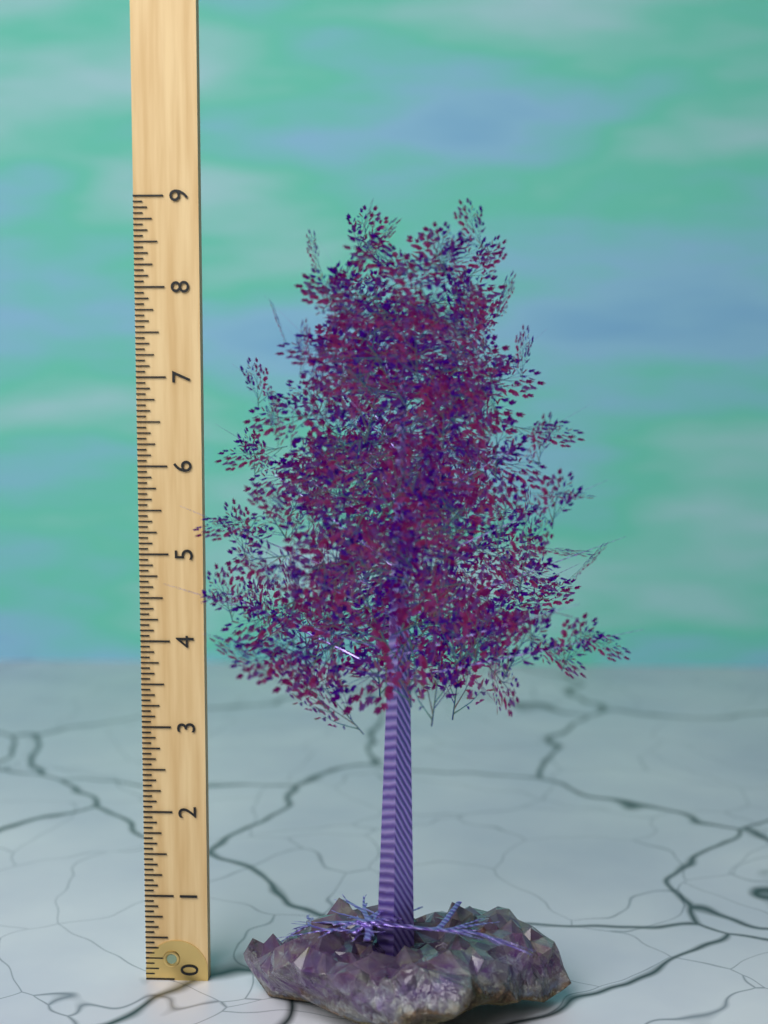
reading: 8.8750 (no unit)
